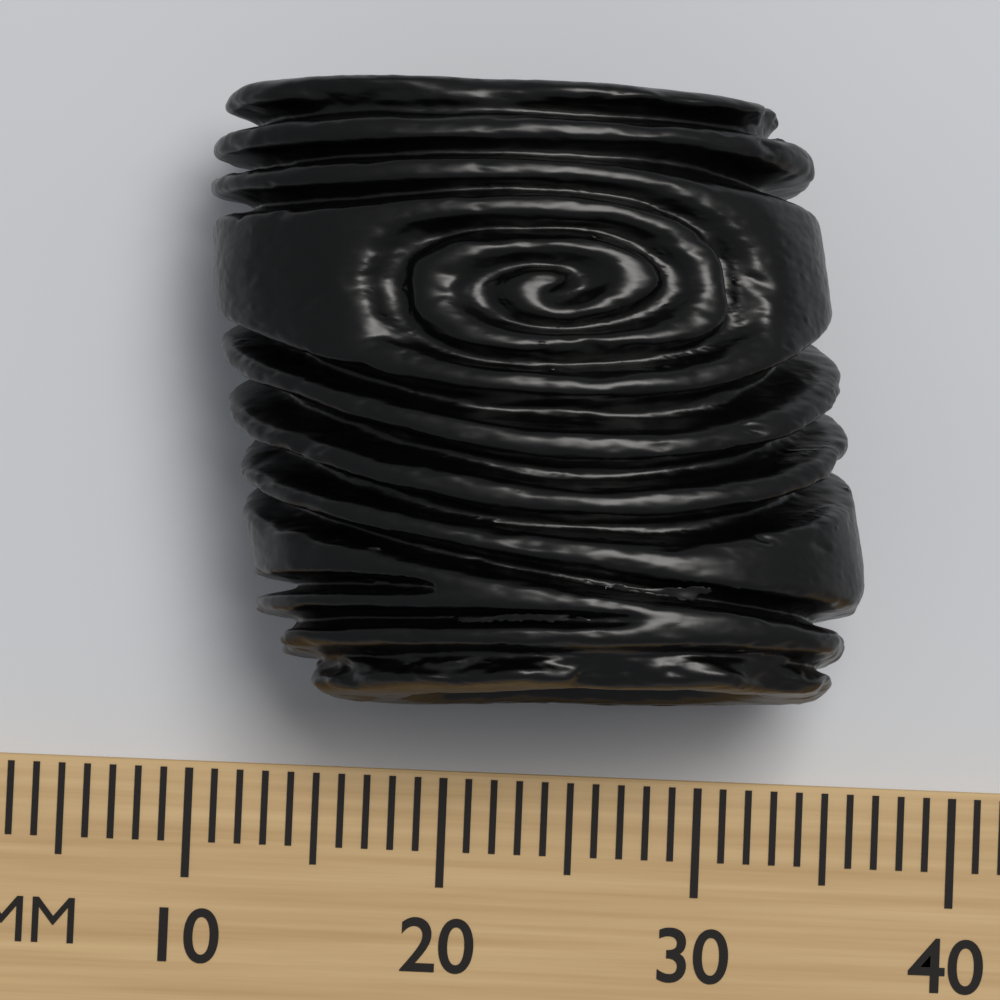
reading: 36 mm
